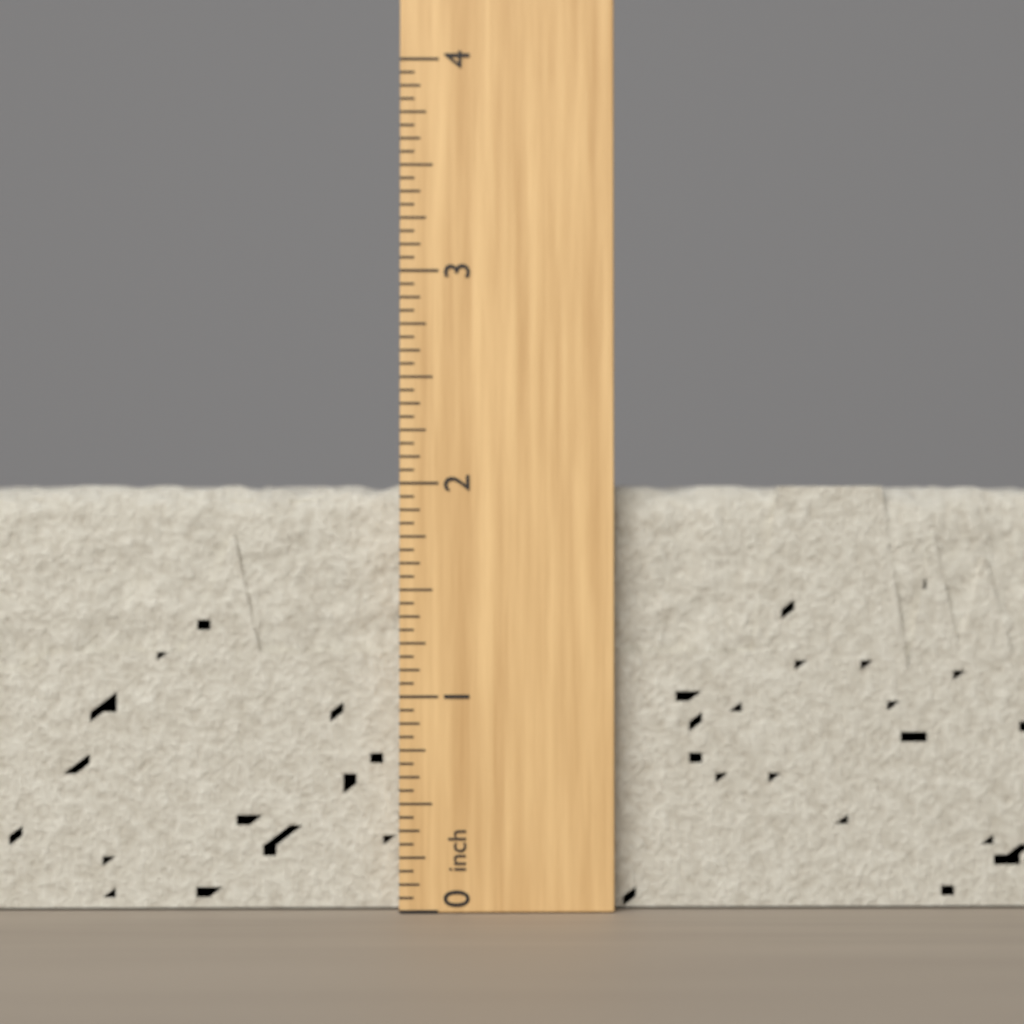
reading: 2.0000 inch
